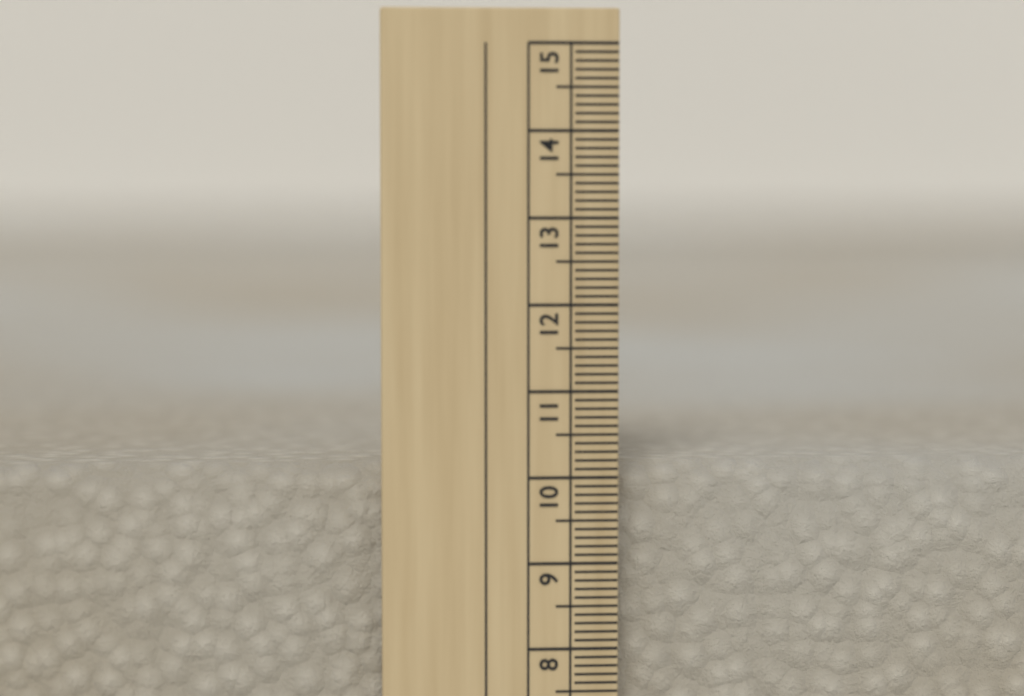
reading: 10.1 cm
